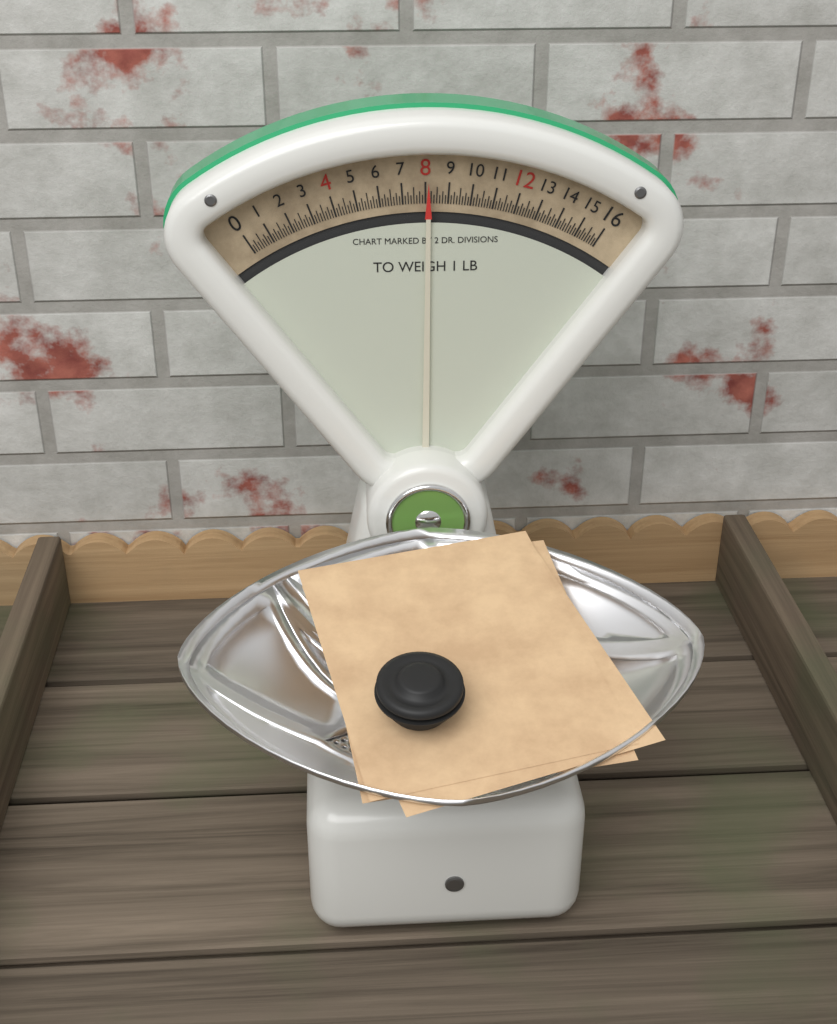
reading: 8.125 oz
